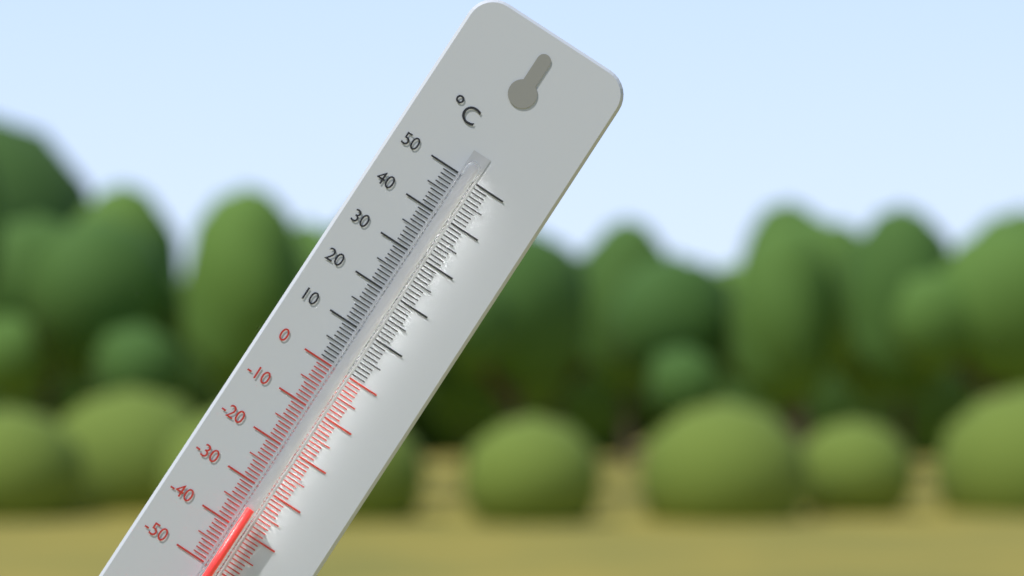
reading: -35 °C
